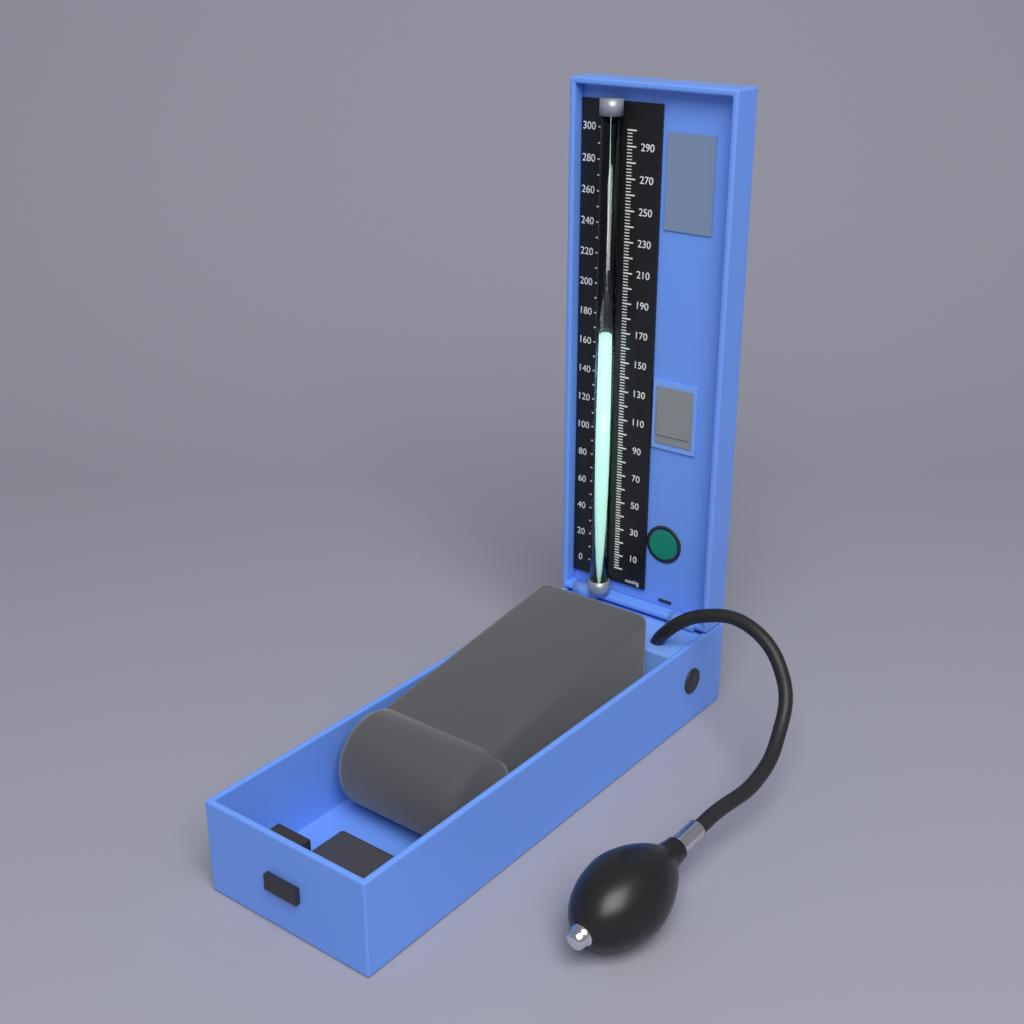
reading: 168 mmHg
